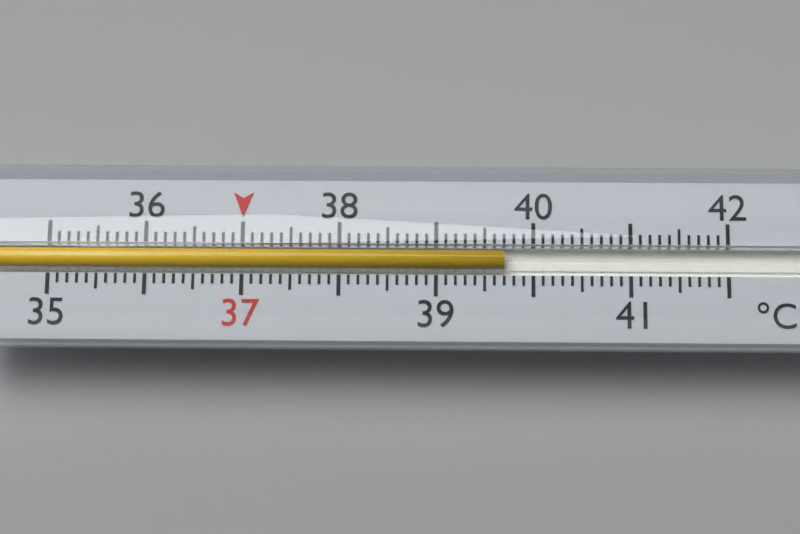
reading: 39.7 °C
